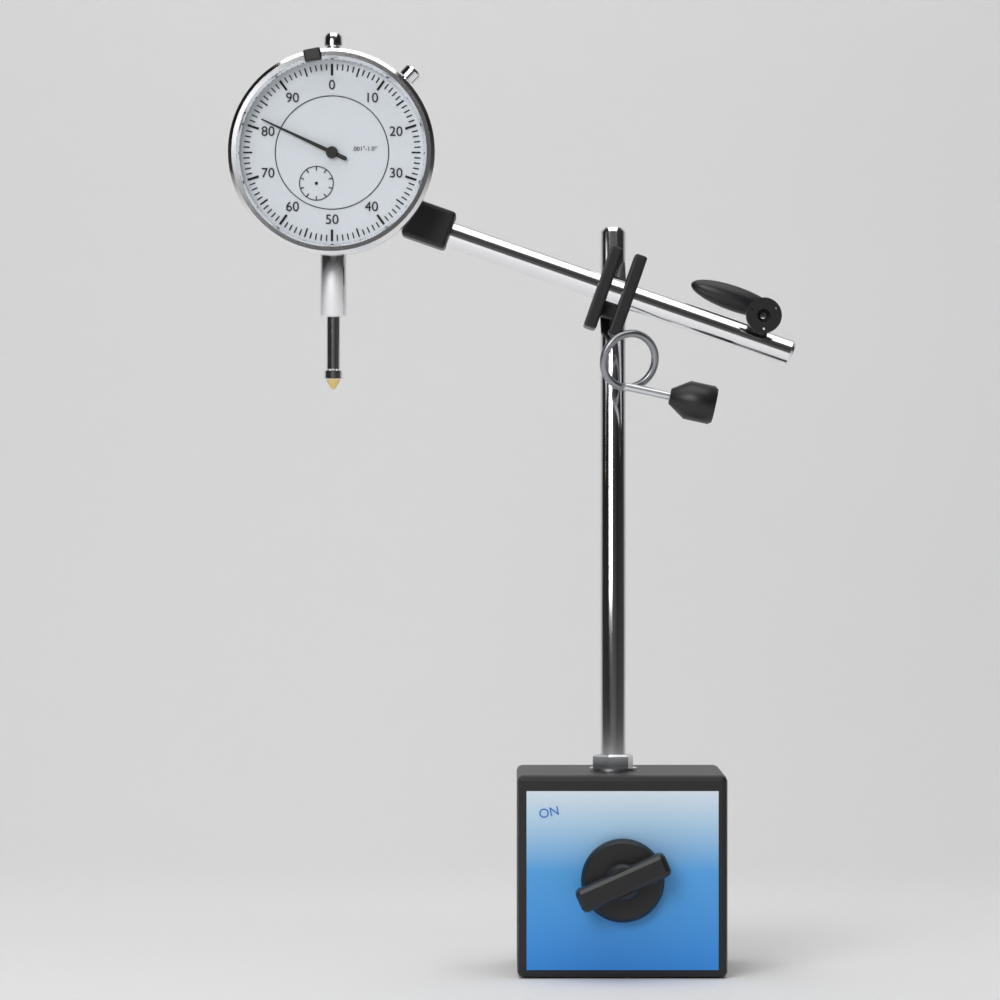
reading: 0.082 in
